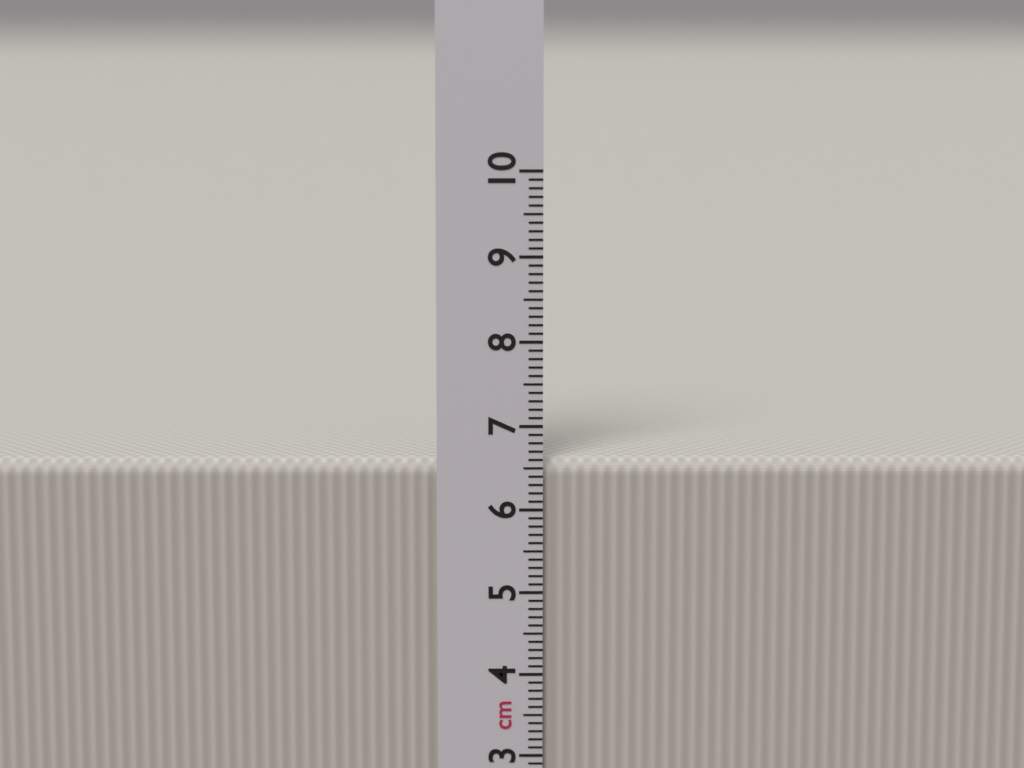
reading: 6.6 cm
